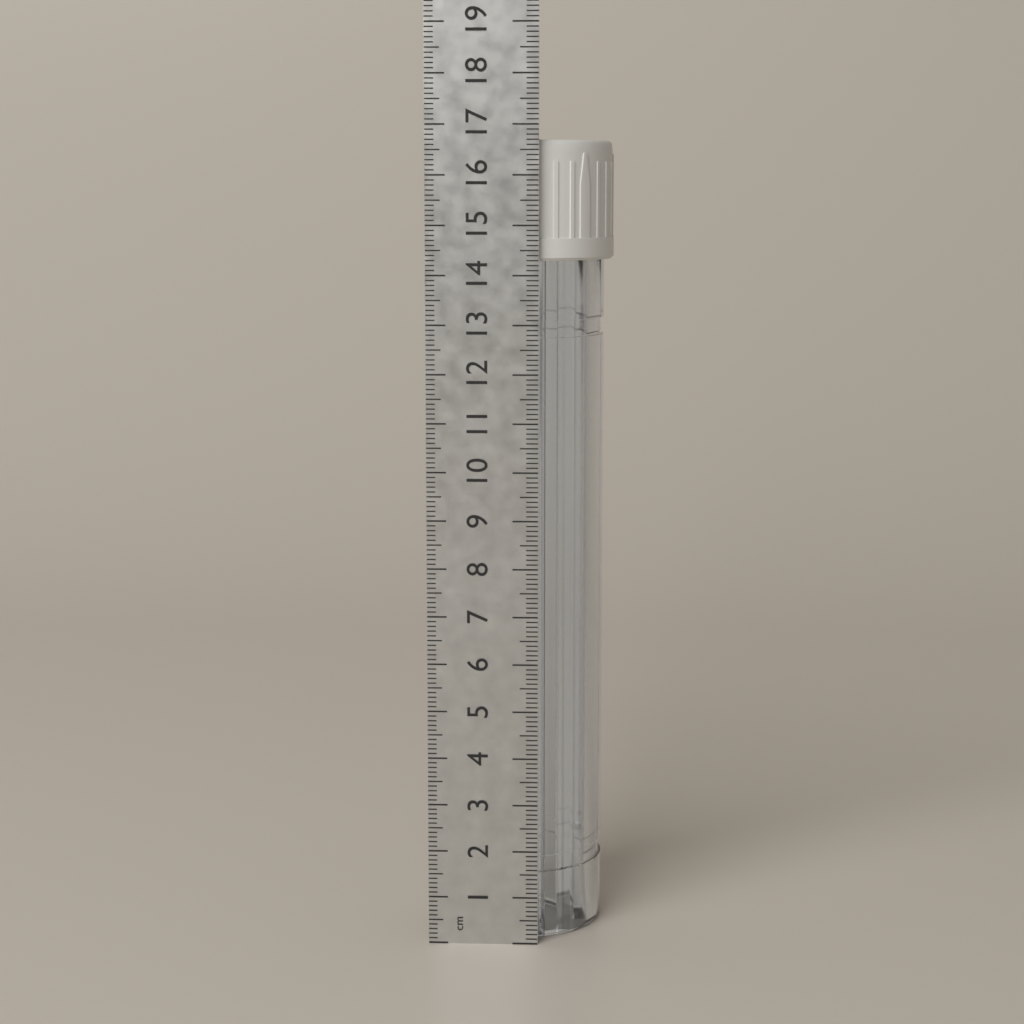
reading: 16.7 cm
